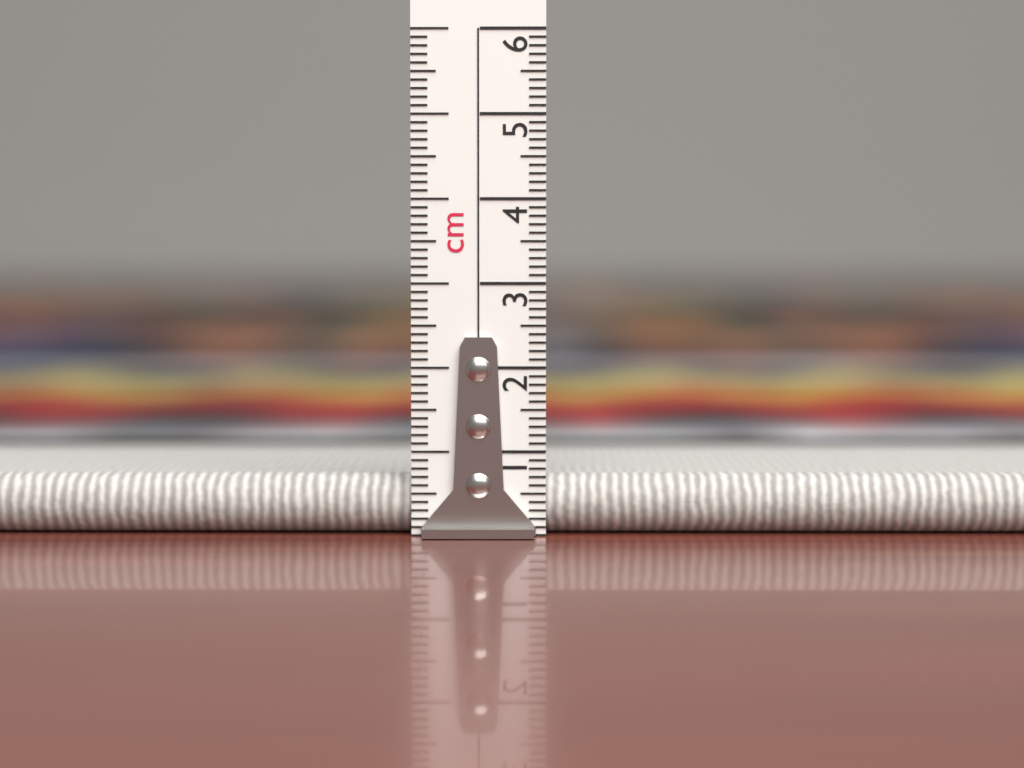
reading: 0.7 cm
